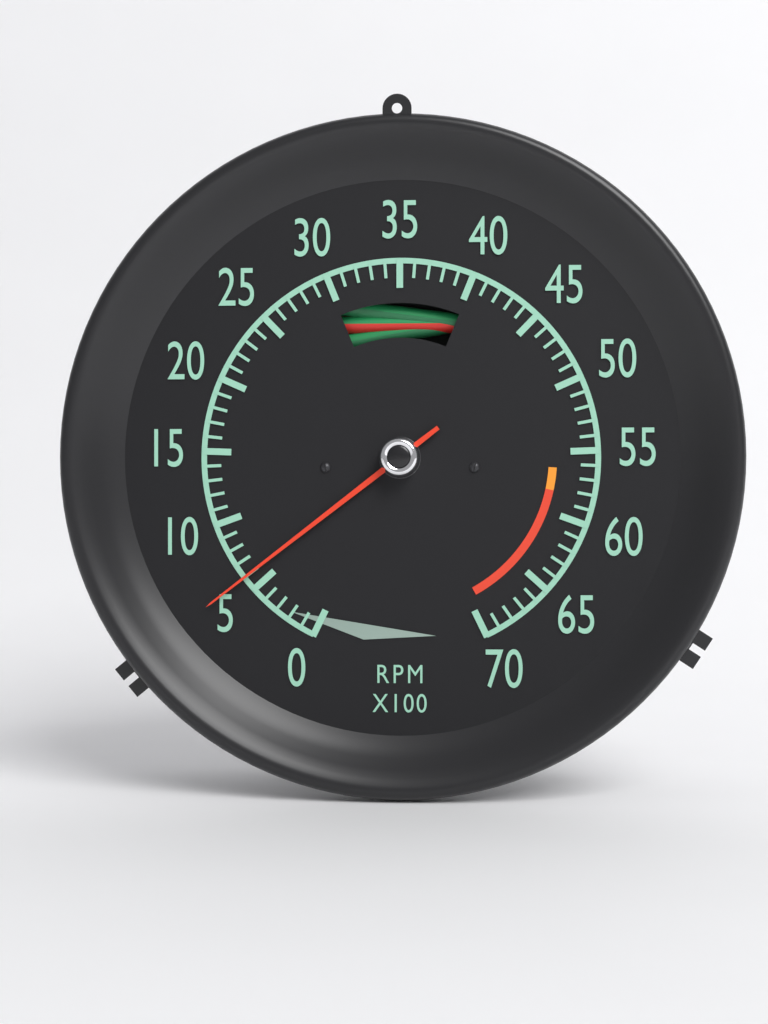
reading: 6 RPM x100
